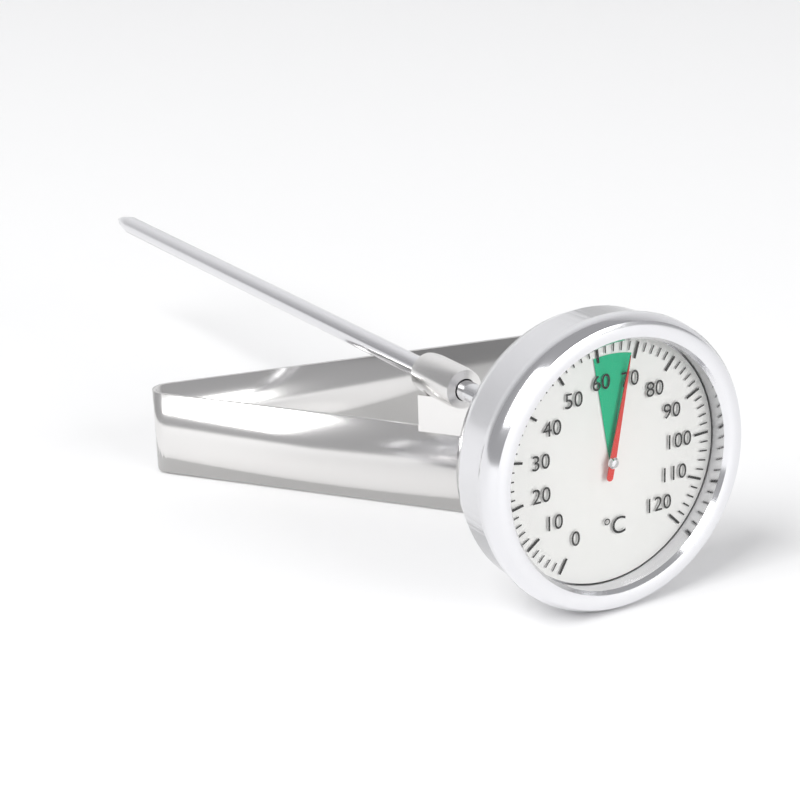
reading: 68 °C
